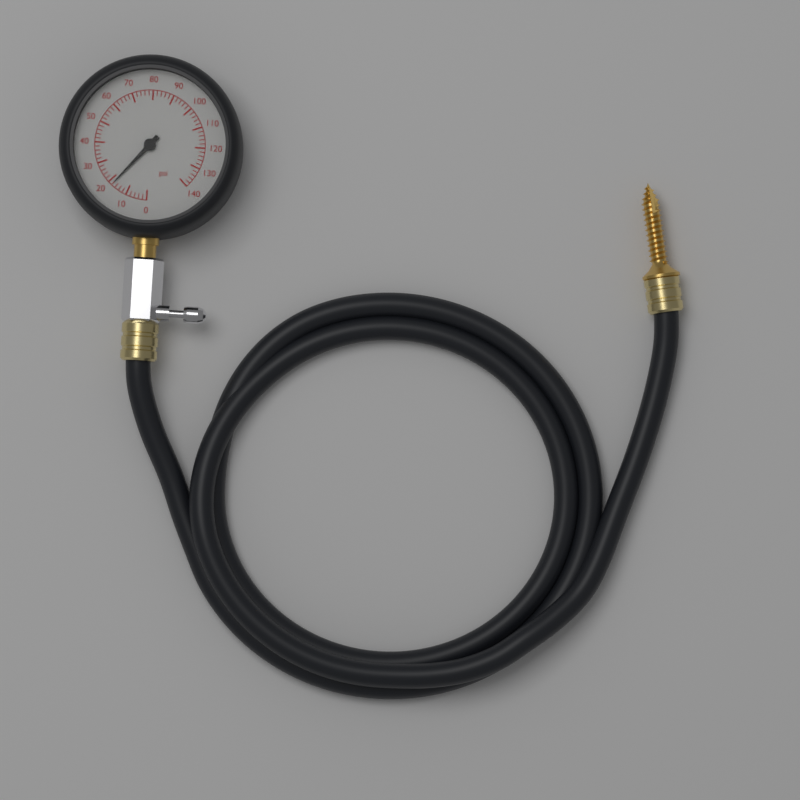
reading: 18 psi
